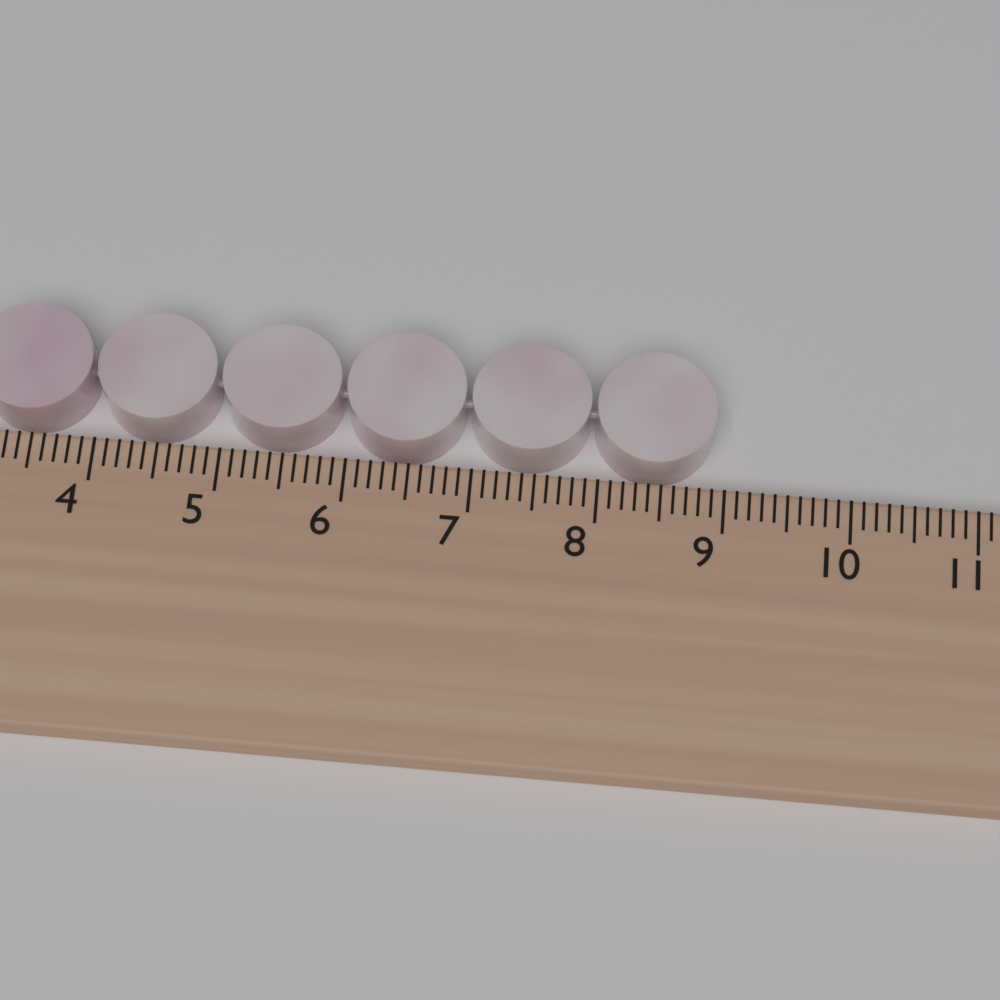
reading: 8.9 cm
